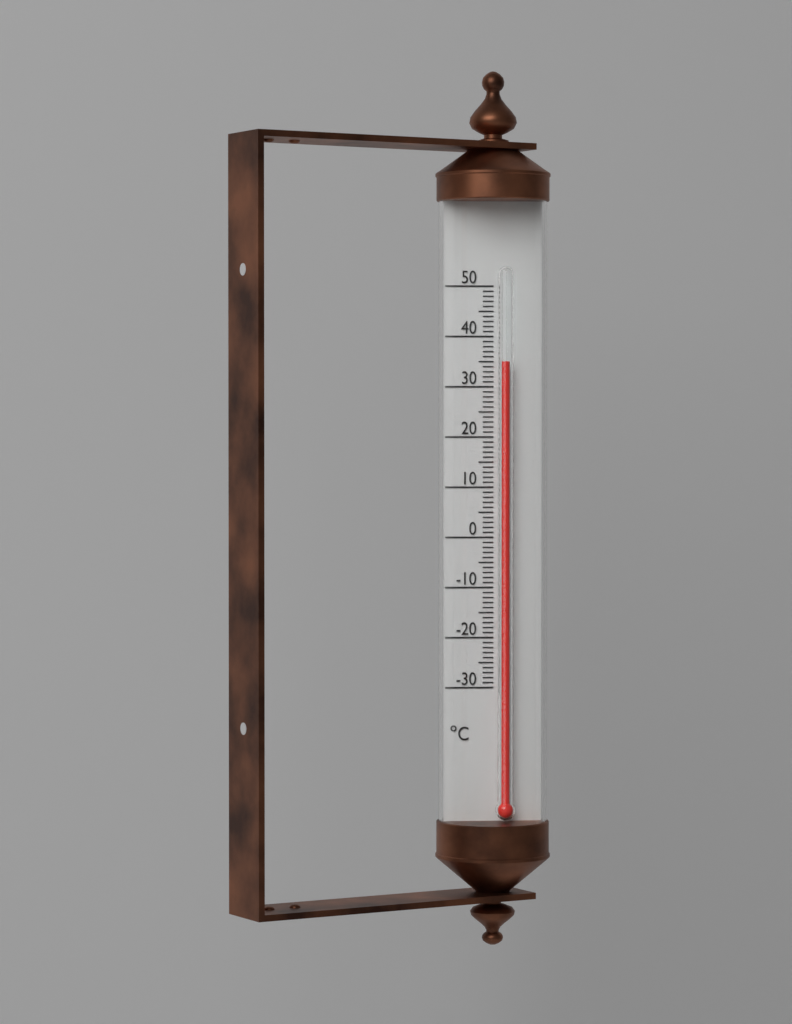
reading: 35 °C
